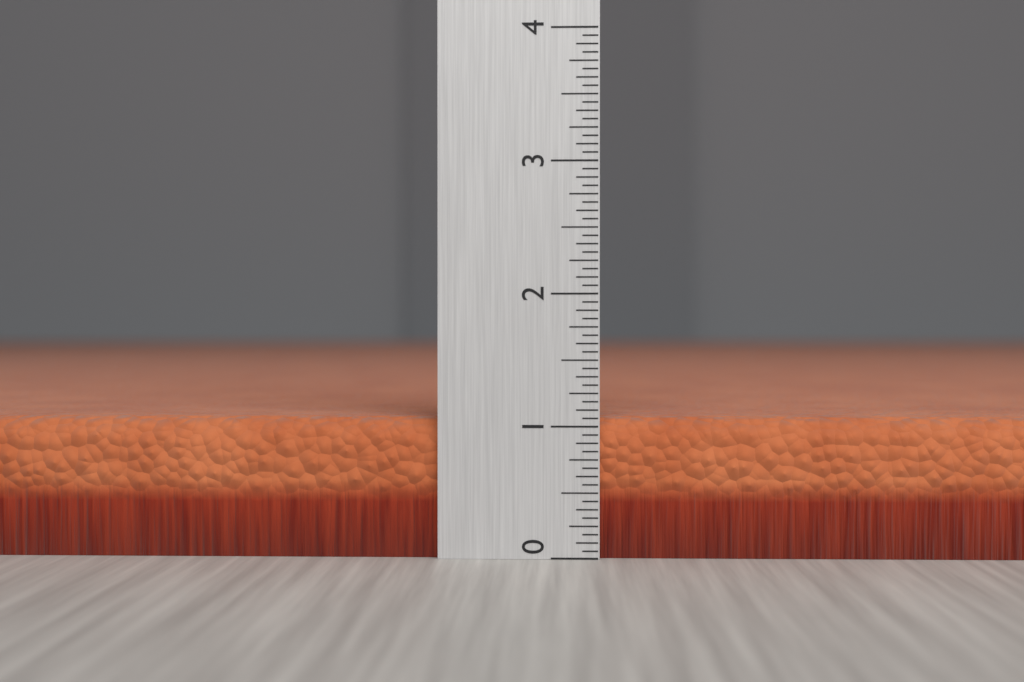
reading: 1.0625 (no unit)
